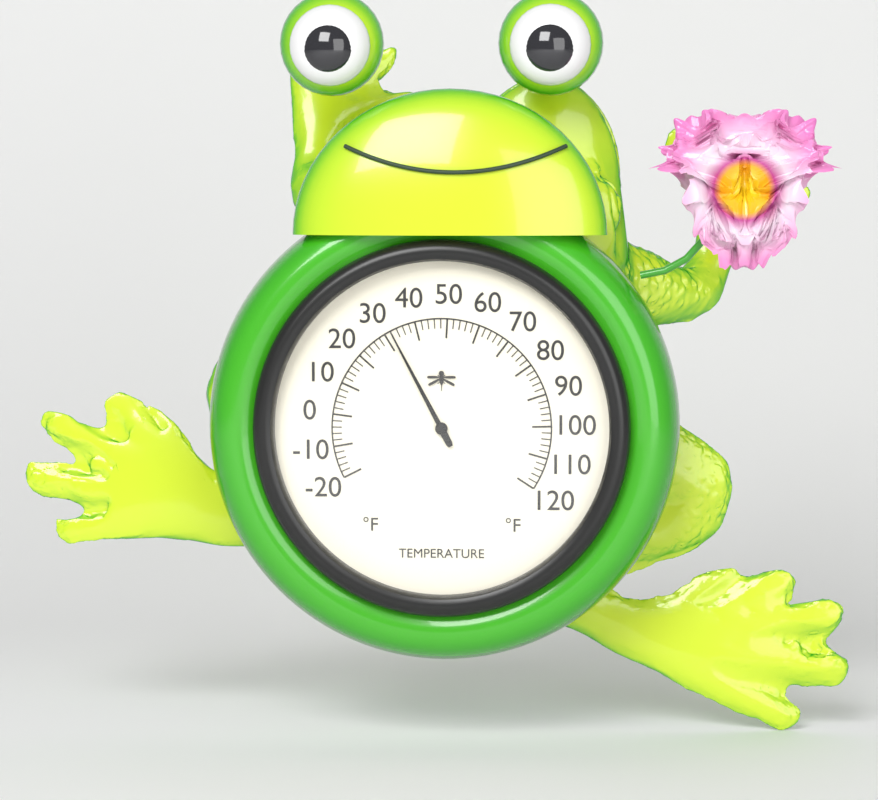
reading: 32 °F
